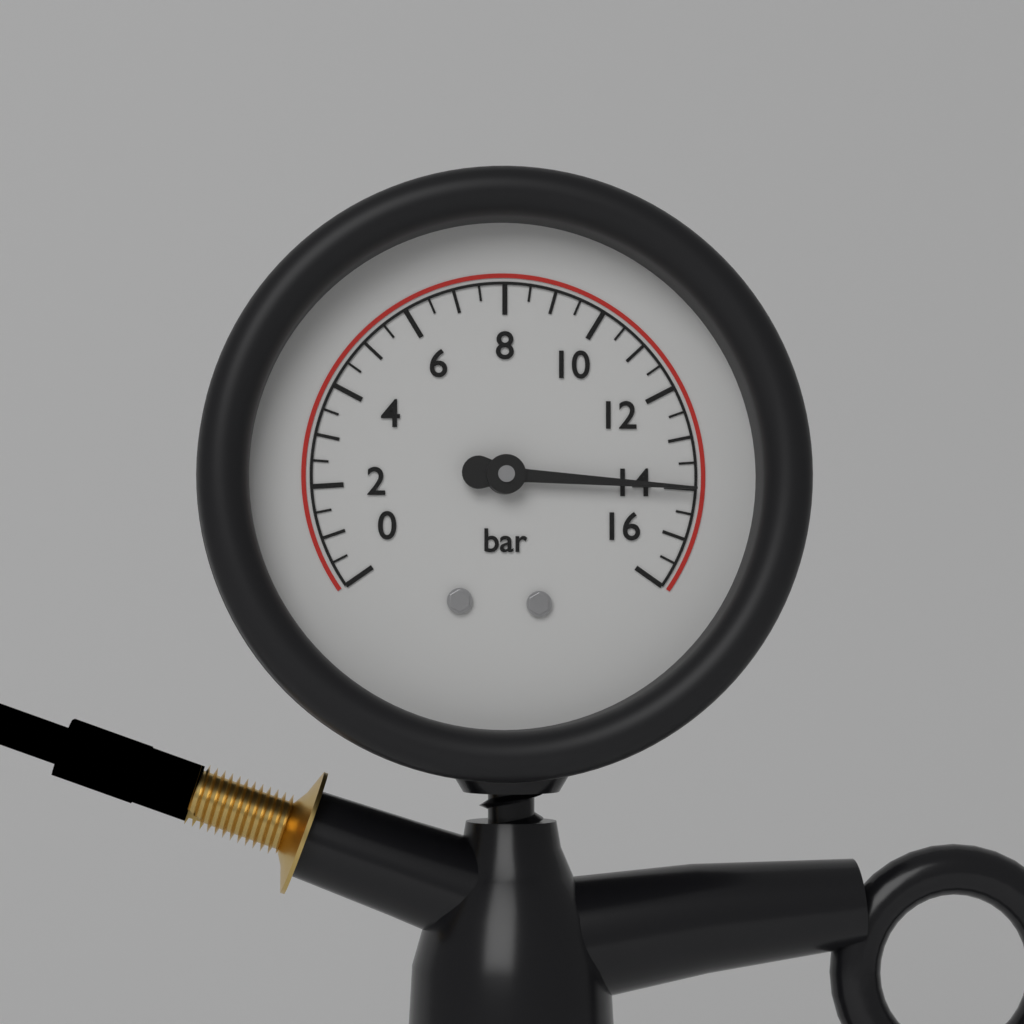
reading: 14.0 bar
